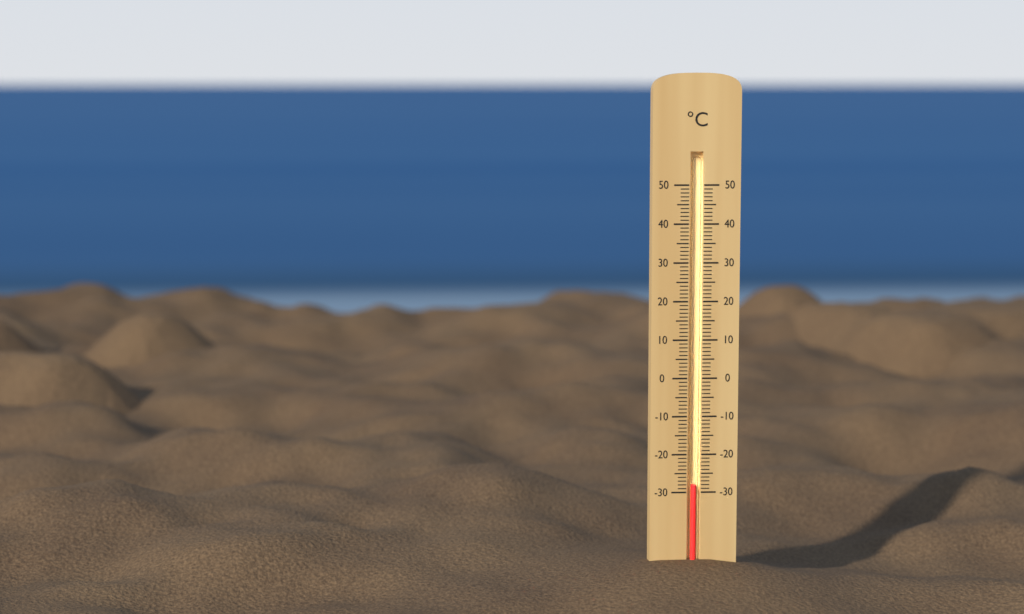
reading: -28 °C
